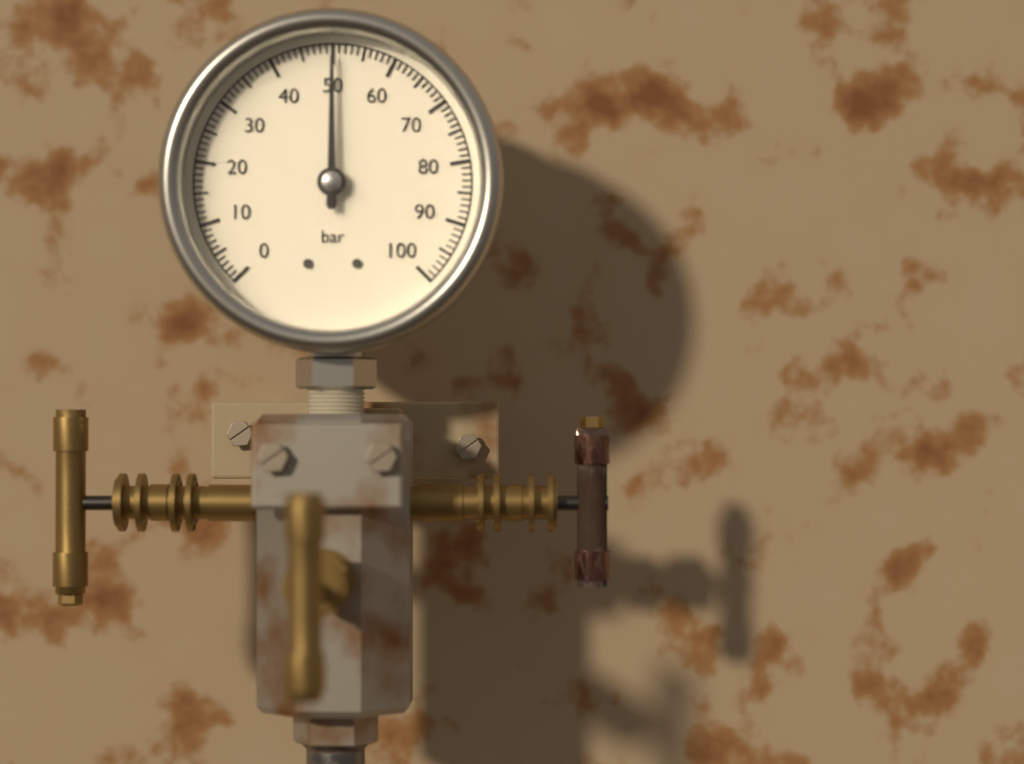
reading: 50 bar
